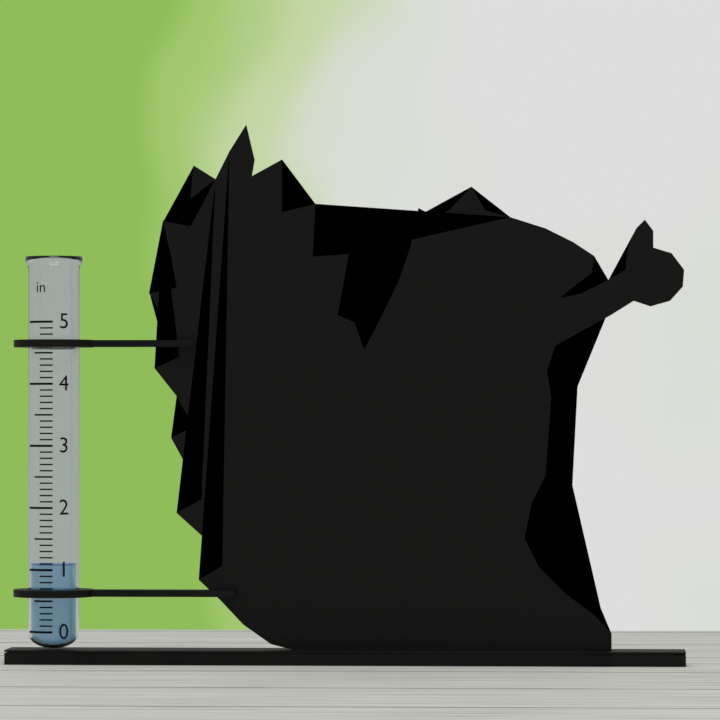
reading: 1.1 in
